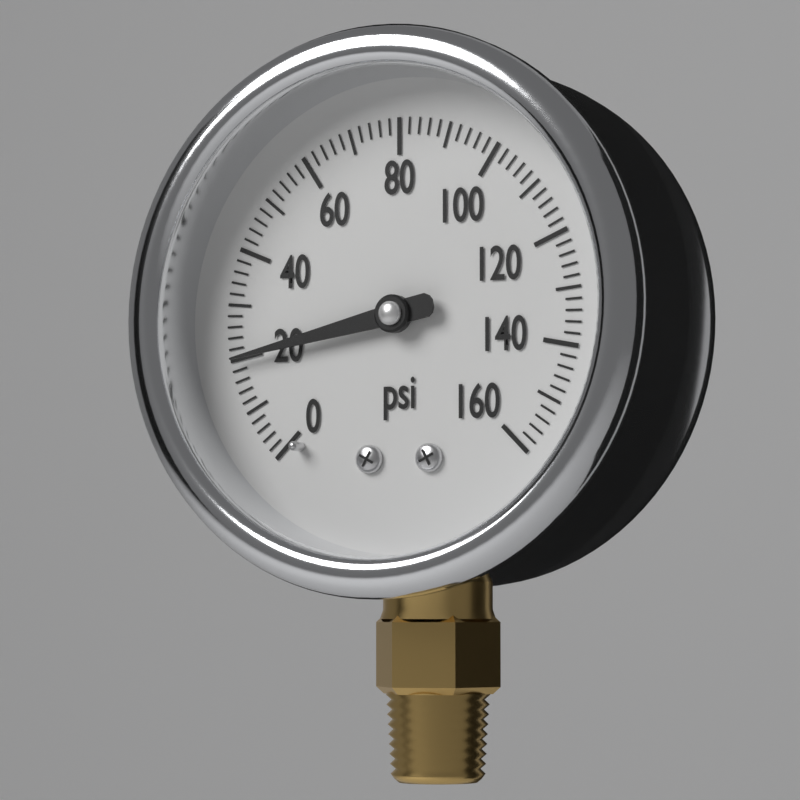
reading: 20 psi
